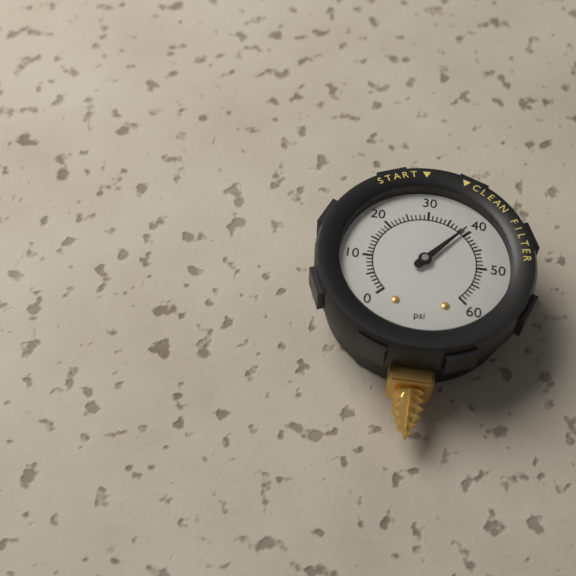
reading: 39 psi
